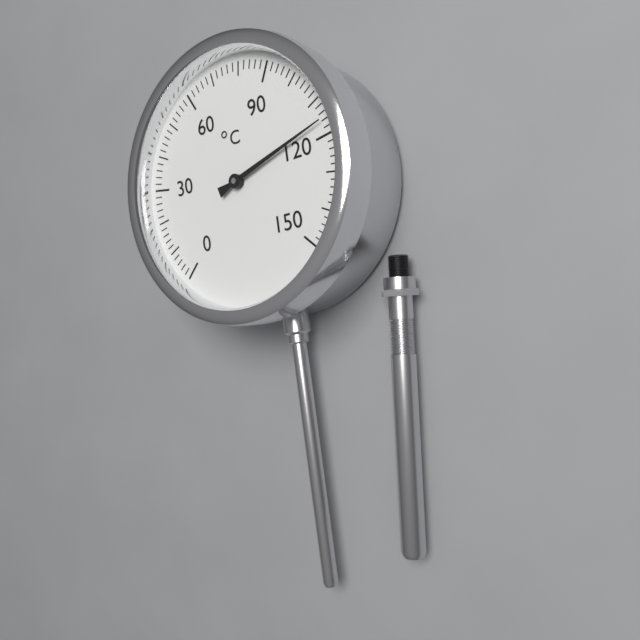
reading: 116 °C
